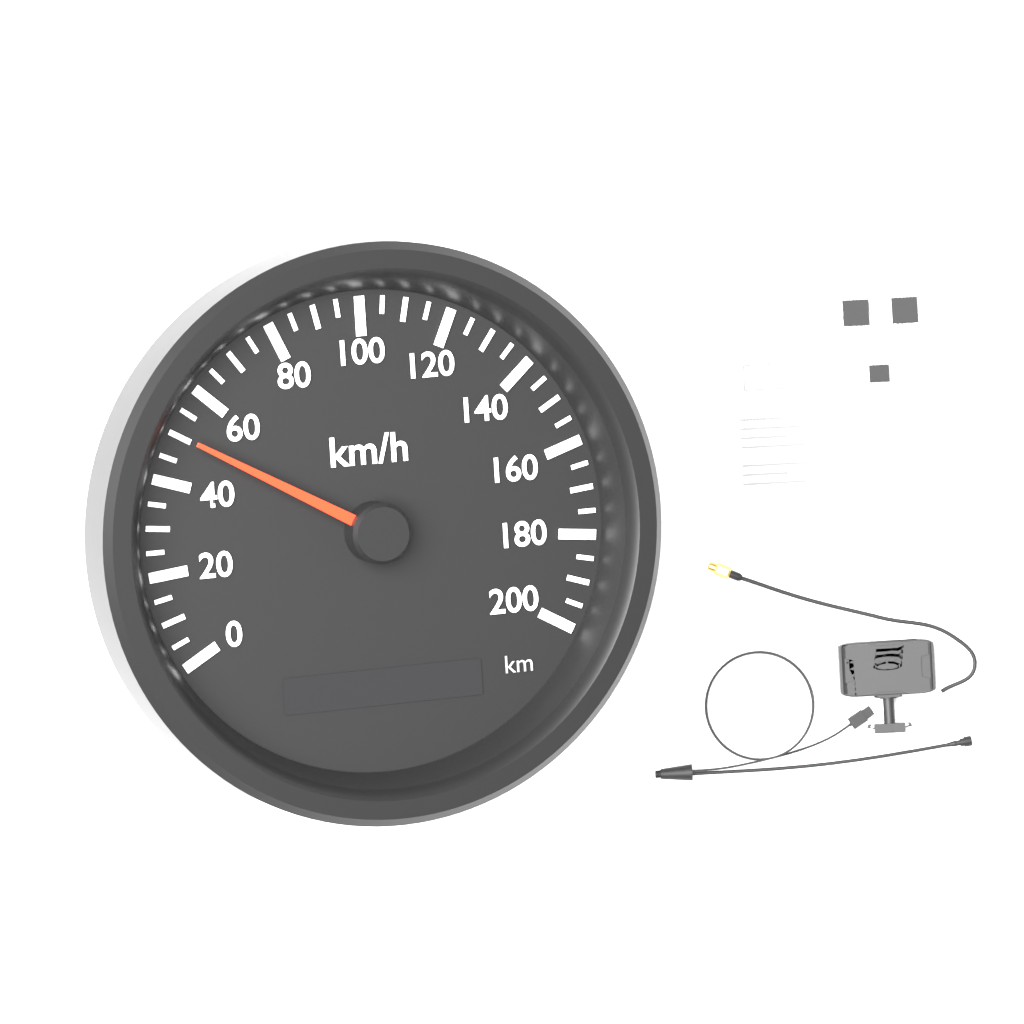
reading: 50 km/h
